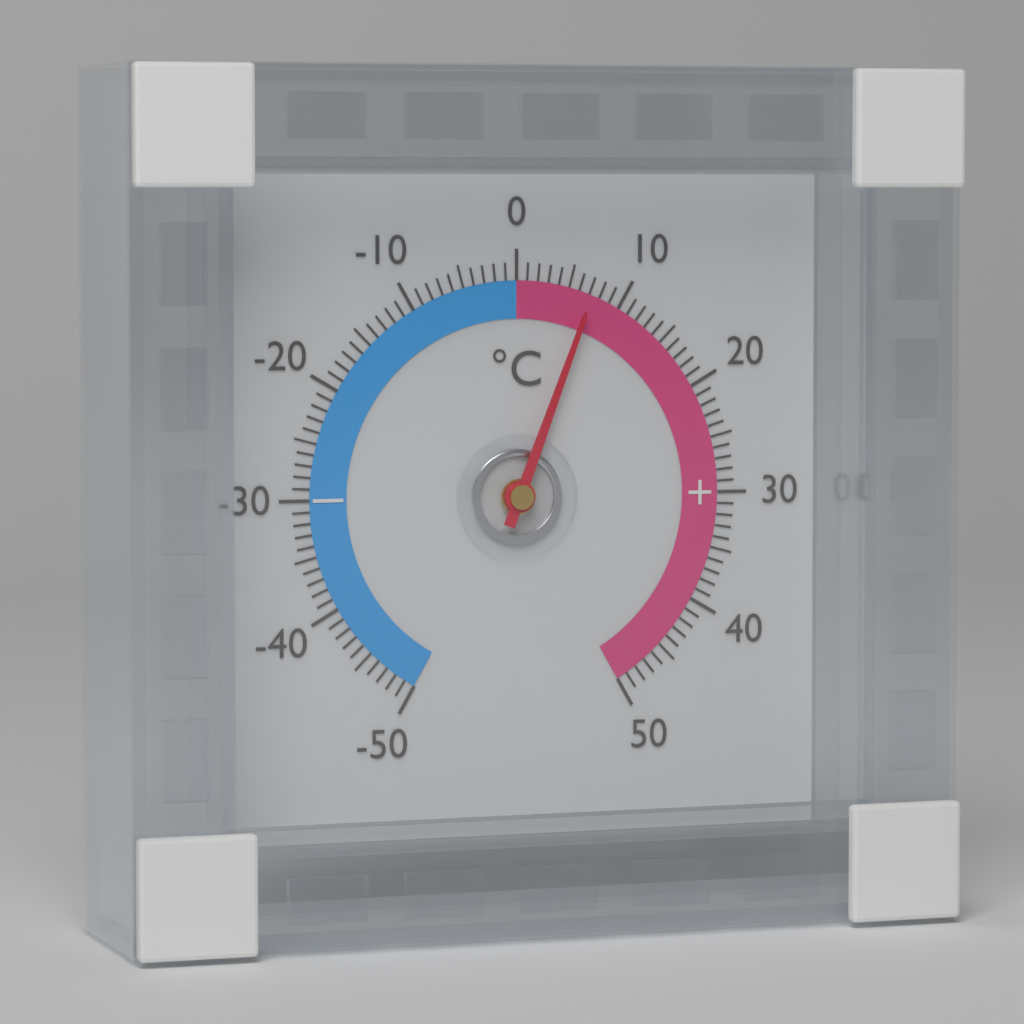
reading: 7 °C
